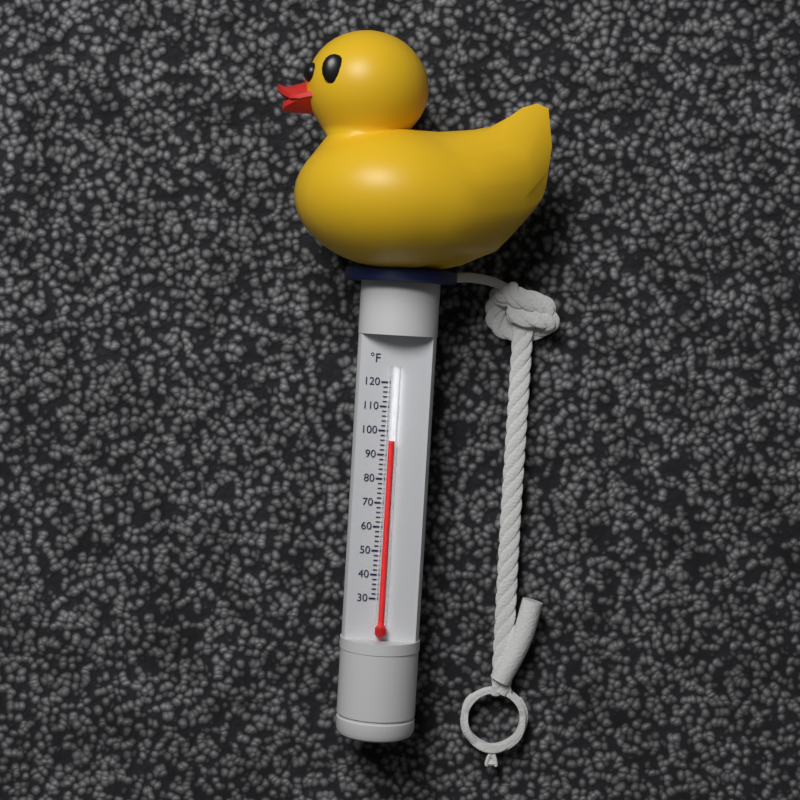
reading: 96 °F
